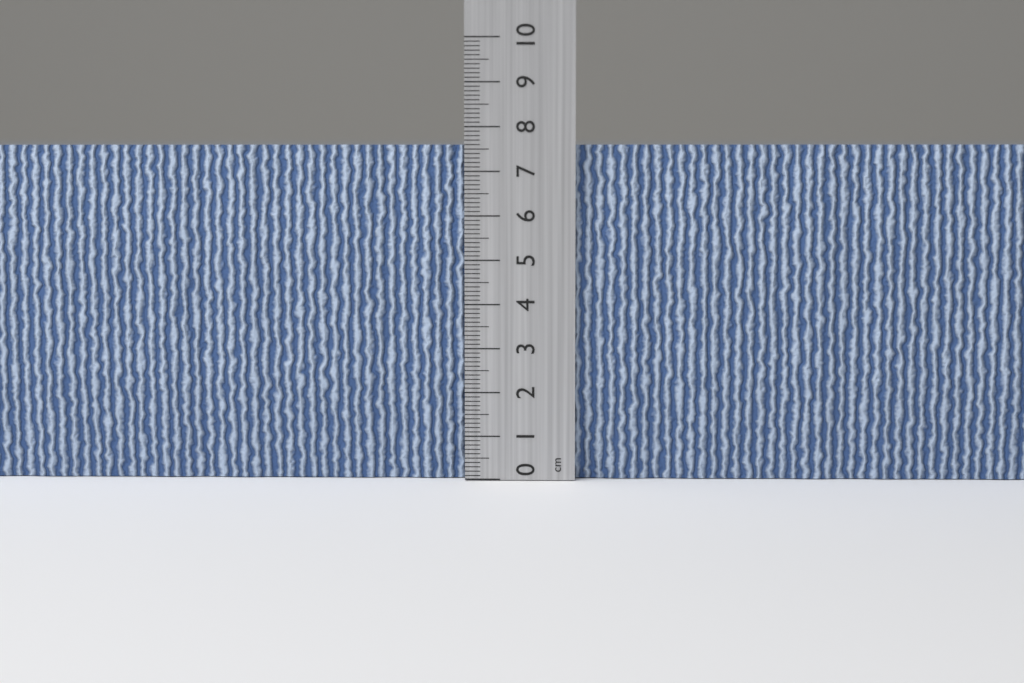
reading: 7.6 cm
